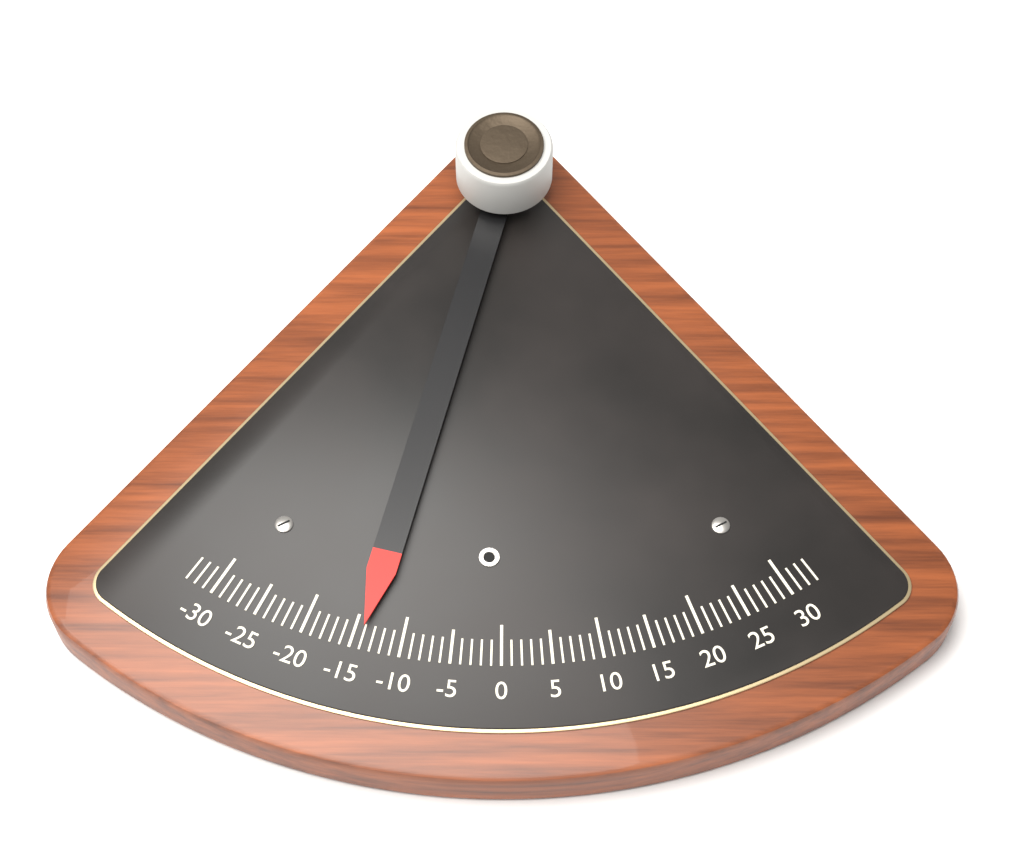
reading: -14 (no unit)
